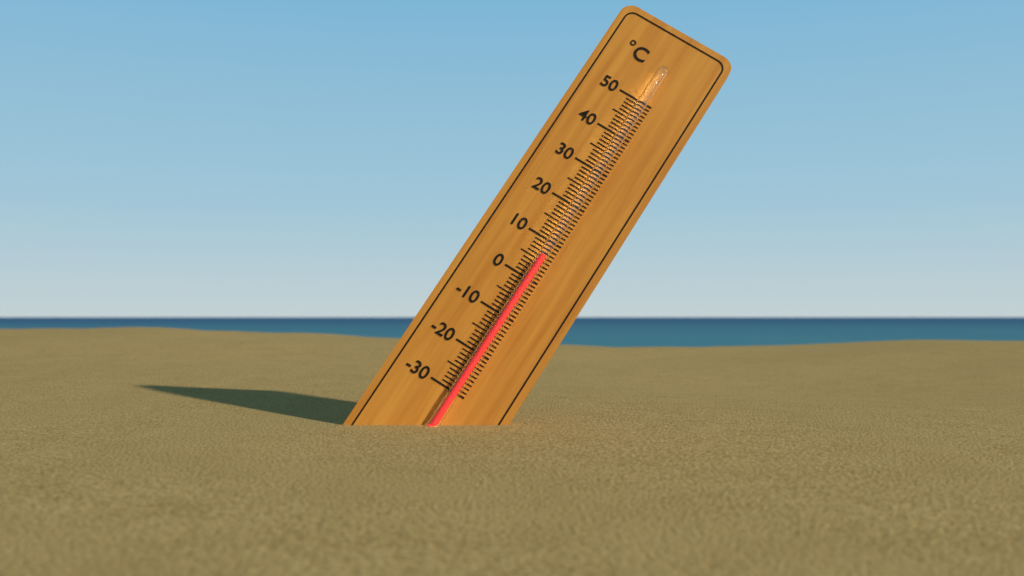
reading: 6 °C
